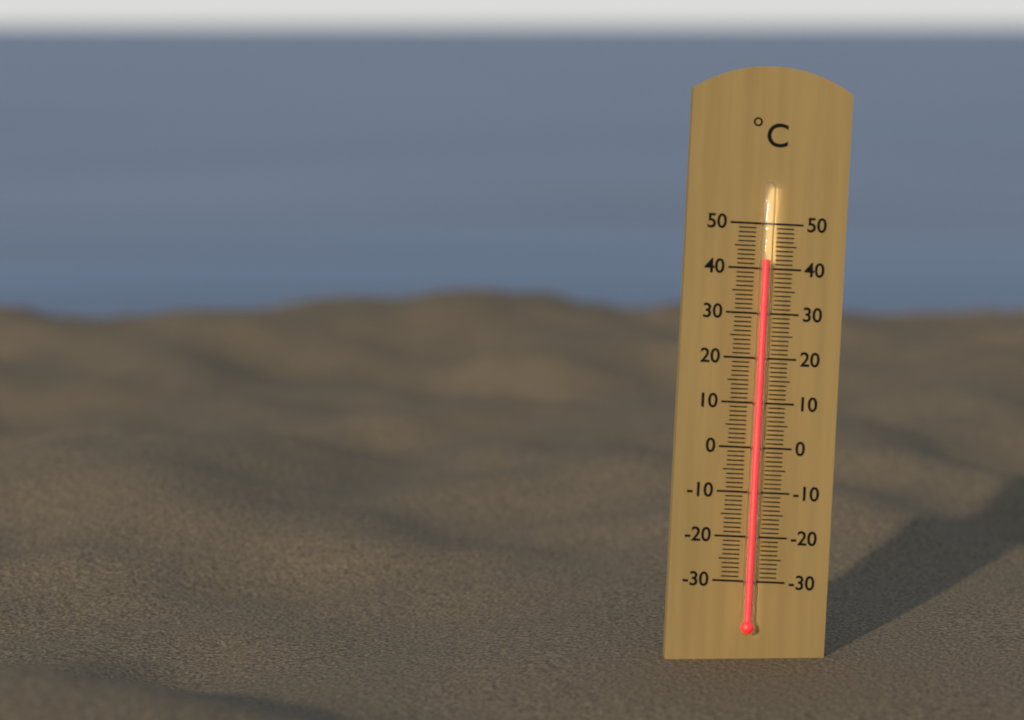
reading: 42 °C
